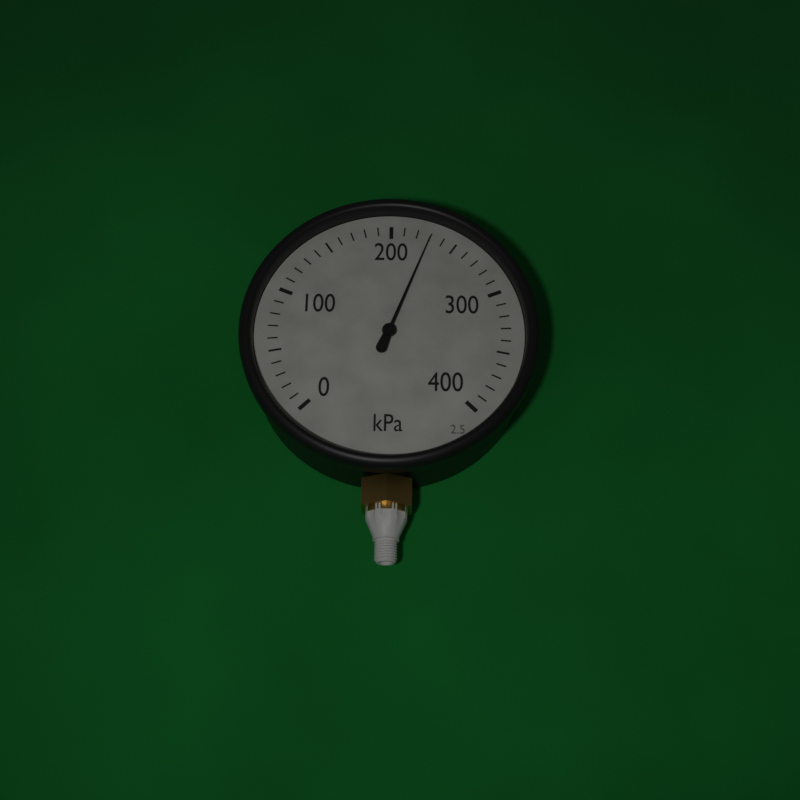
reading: 230 kPa
